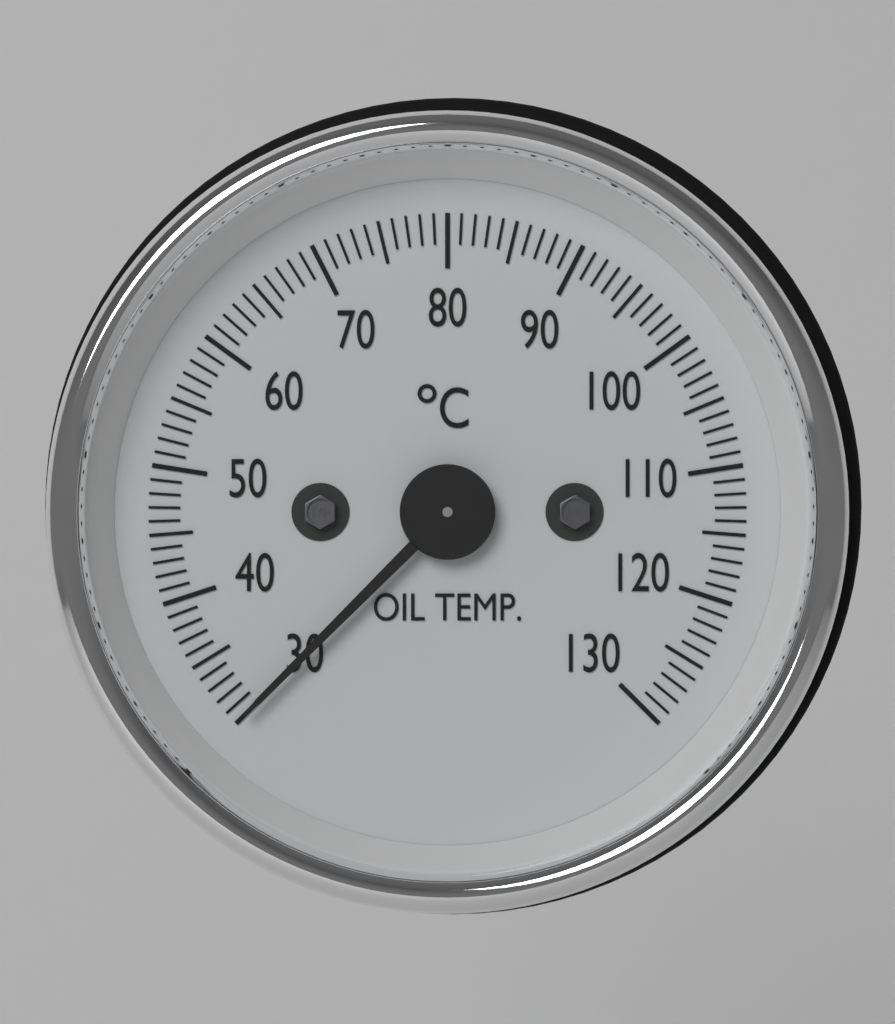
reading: 30 °C
